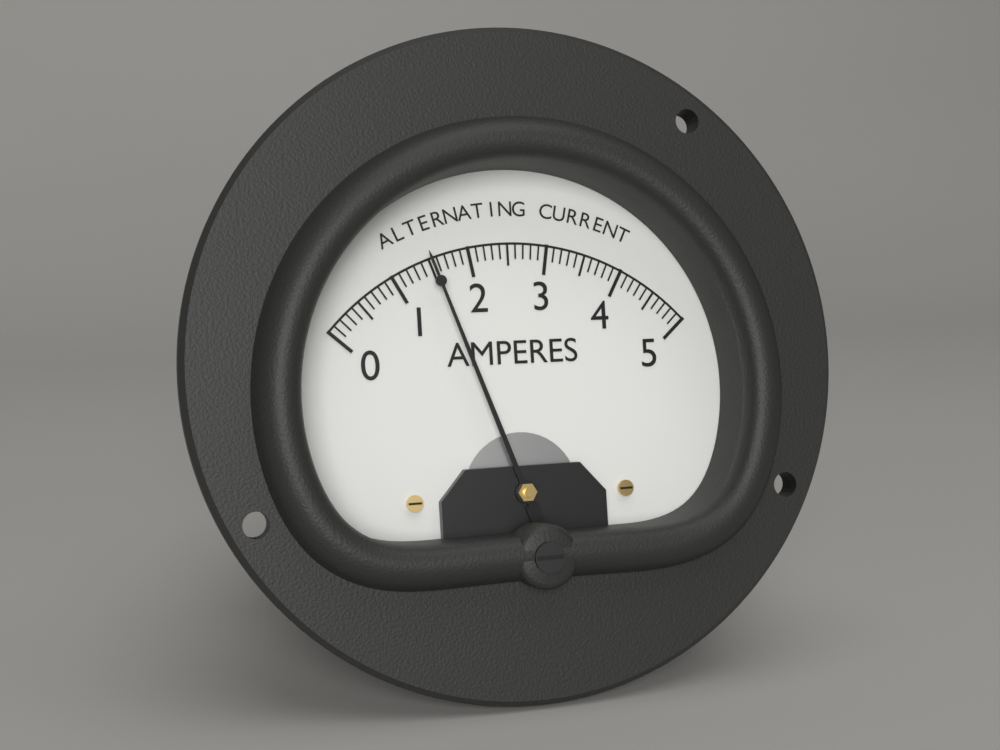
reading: 1.5 A
